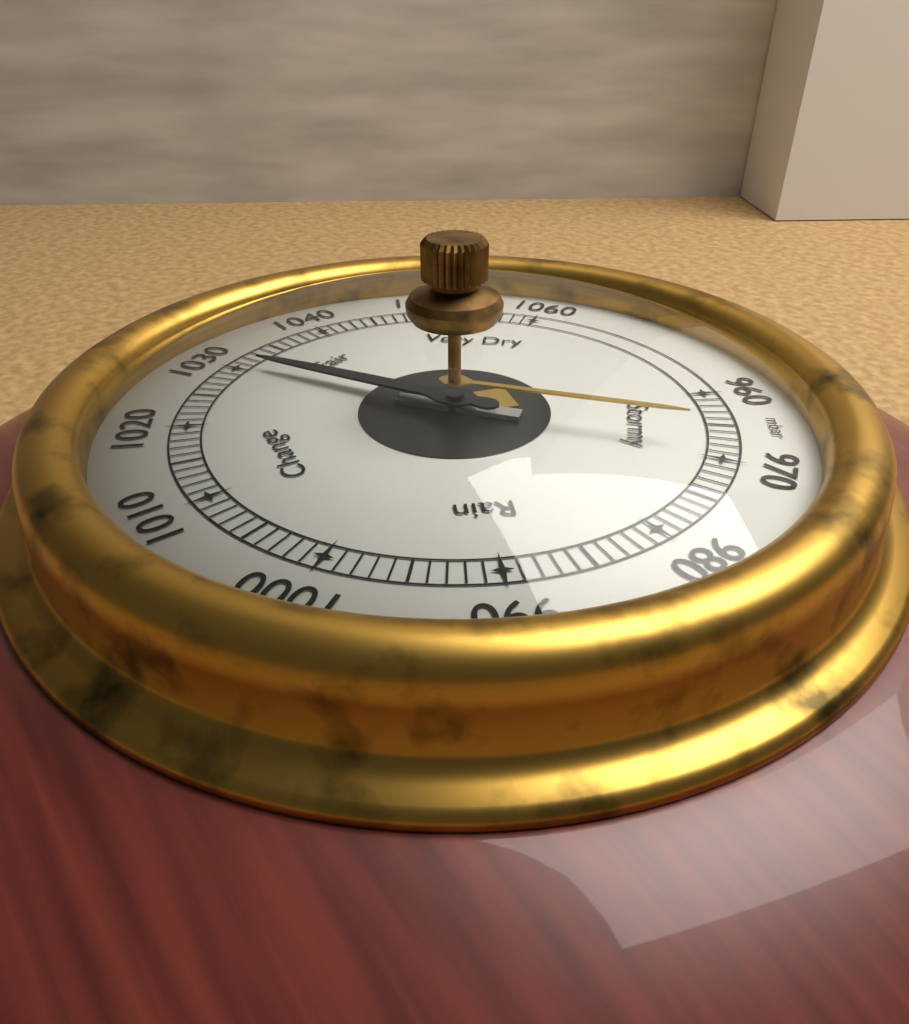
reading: 1031 mbar
